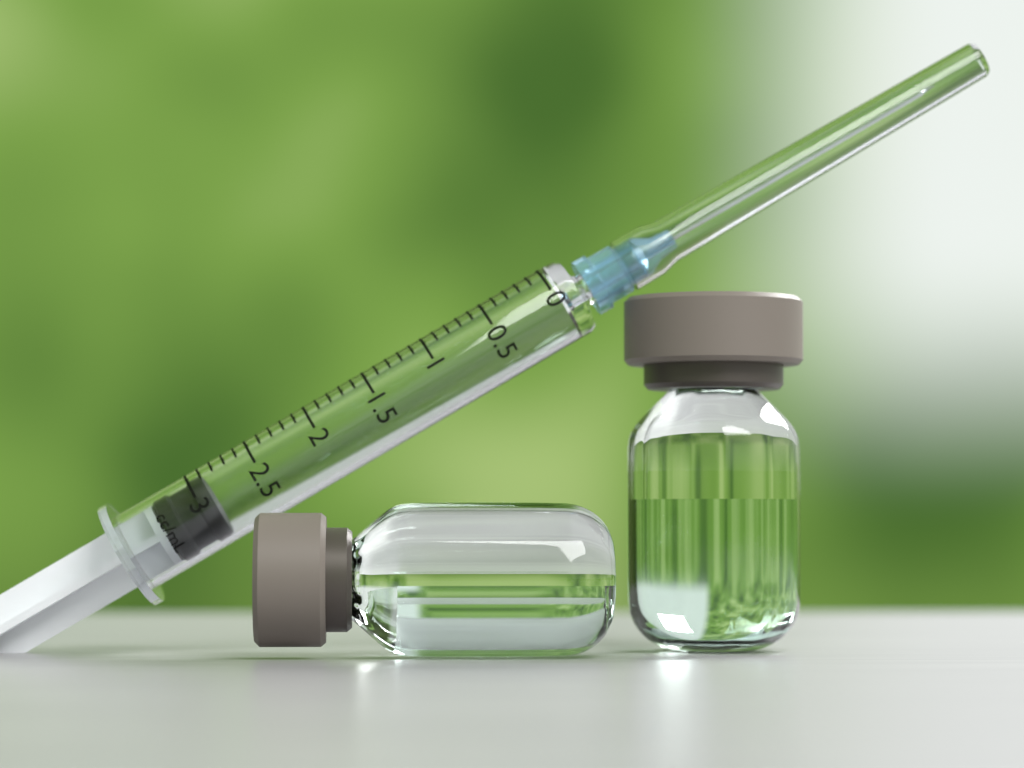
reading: 2.9 mL
